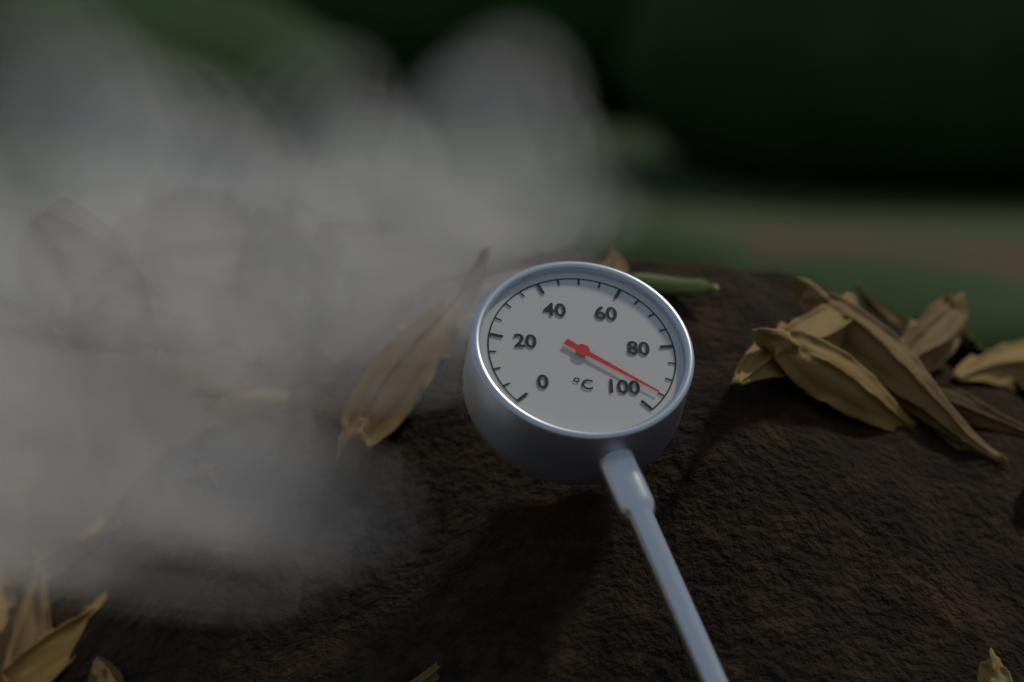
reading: 95 °C
